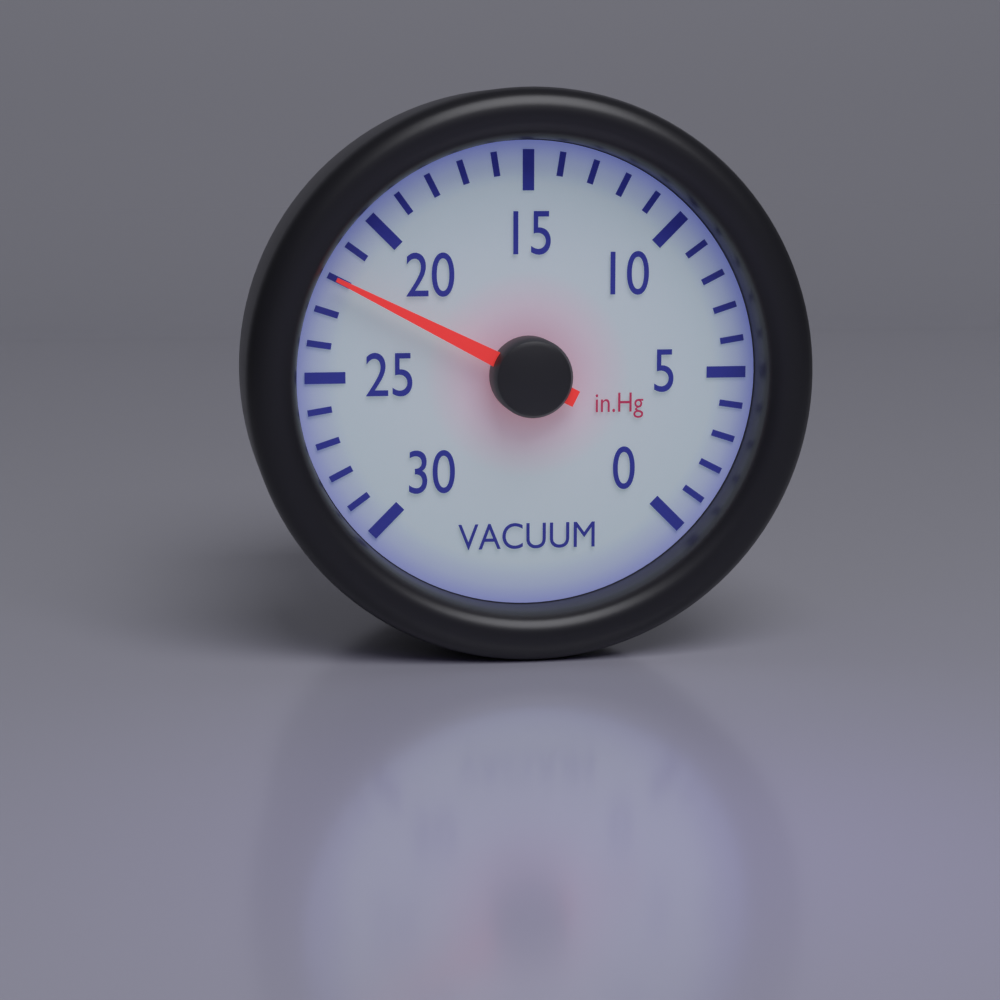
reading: 22 inHg
